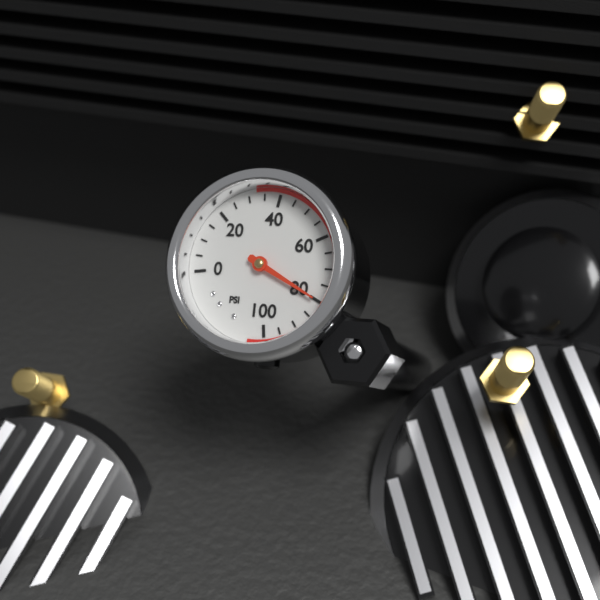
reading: 80 psi
